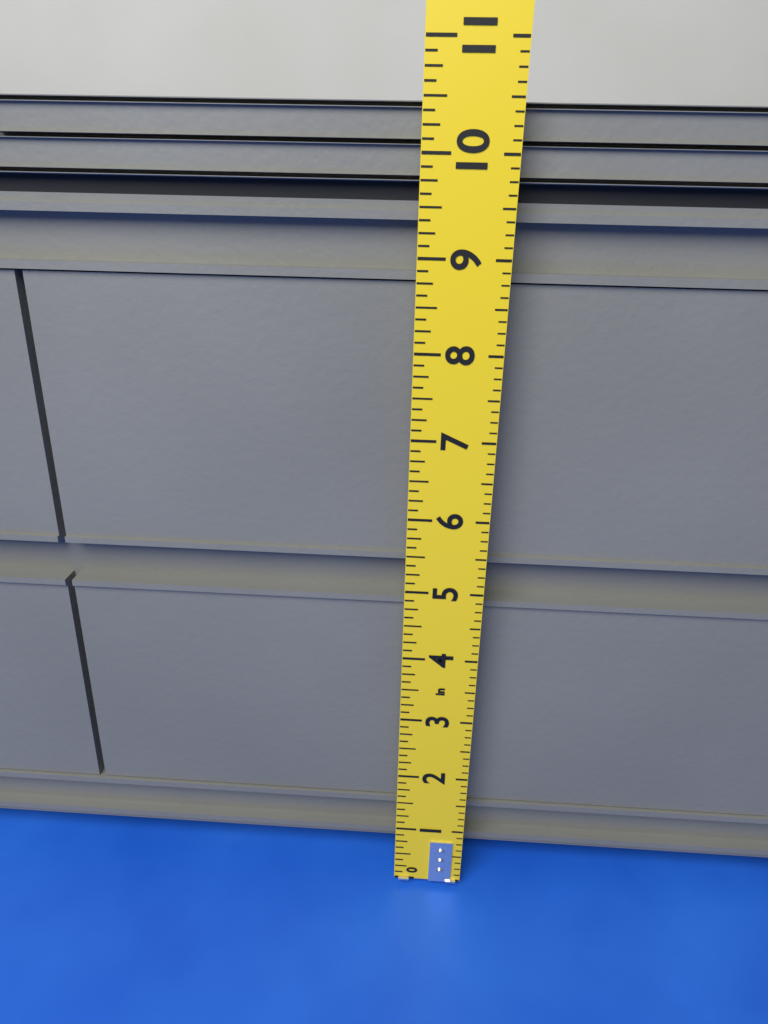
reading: 10.500 in
